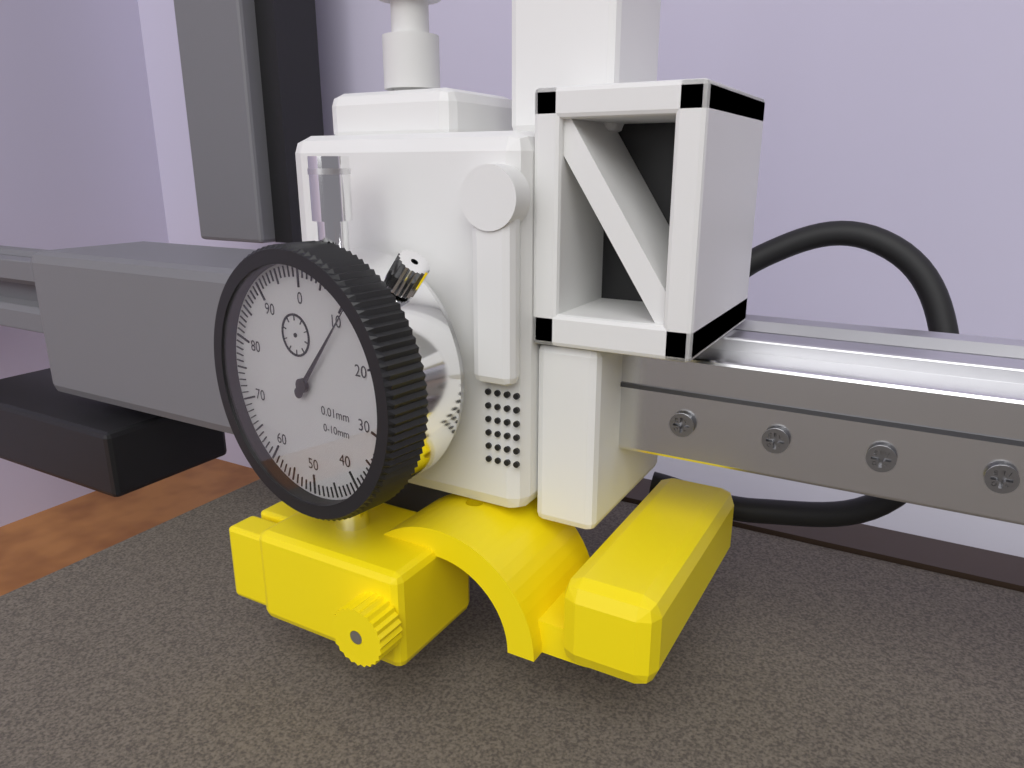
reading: 11 0.01mm
